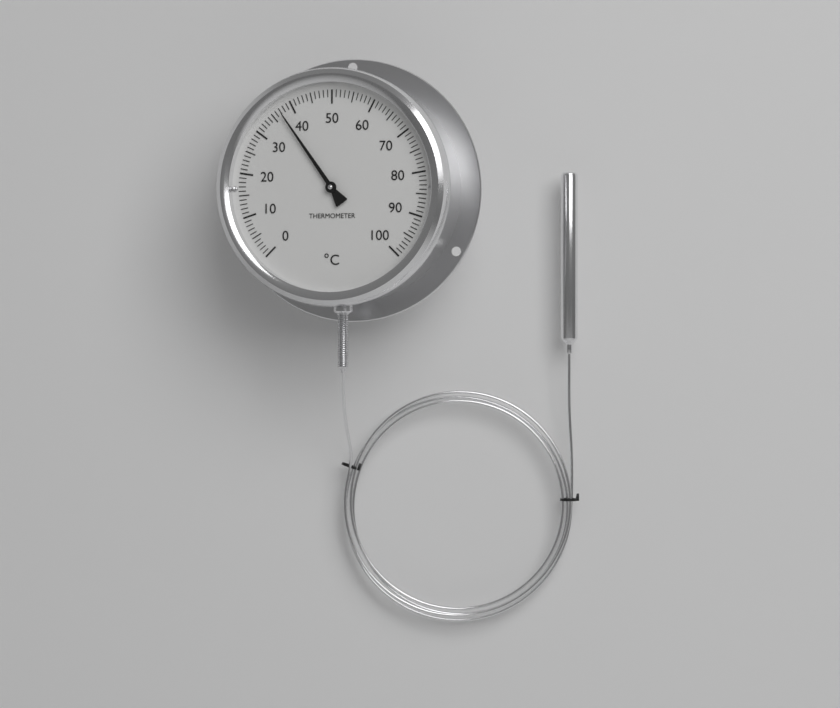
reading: 37 °C
